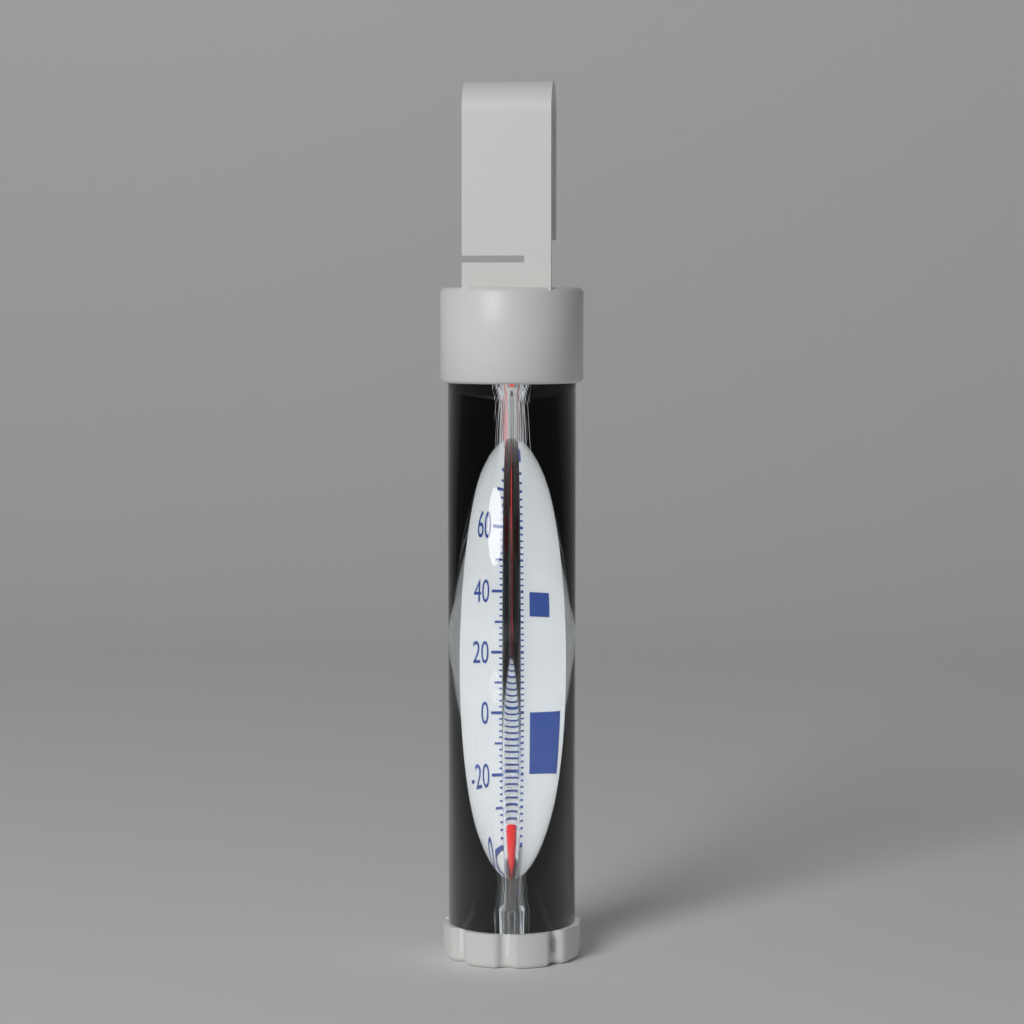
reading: -38 °F
